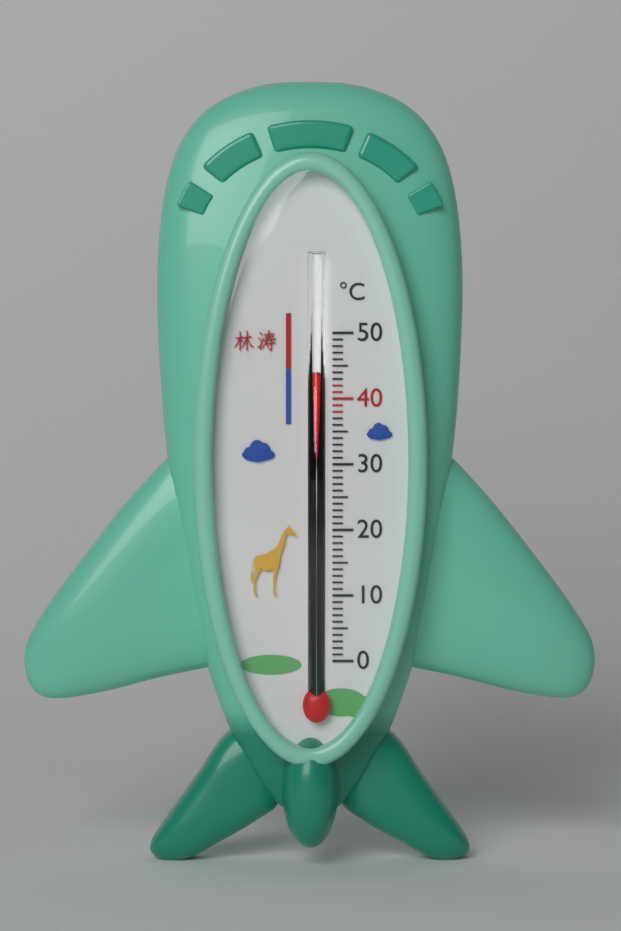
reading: 44 °C
